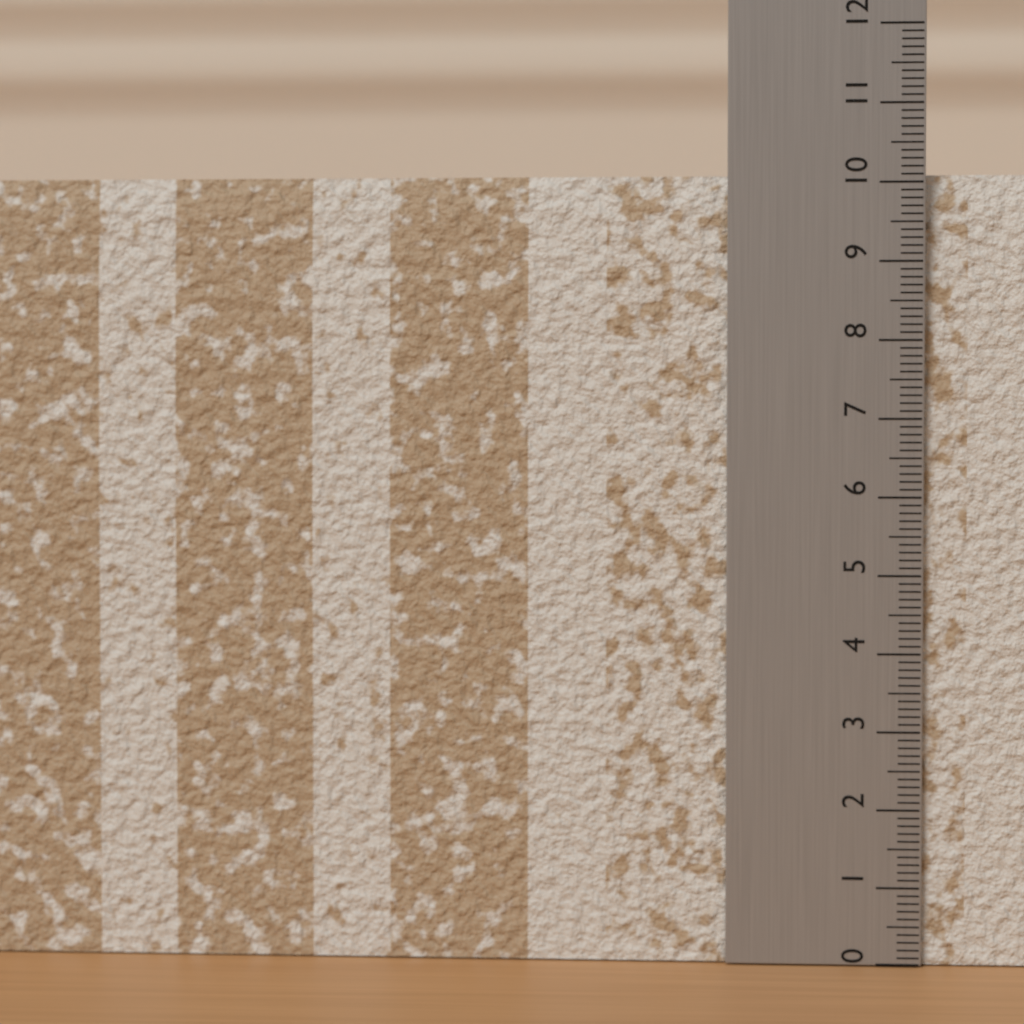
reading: 10.1 (no unit)
